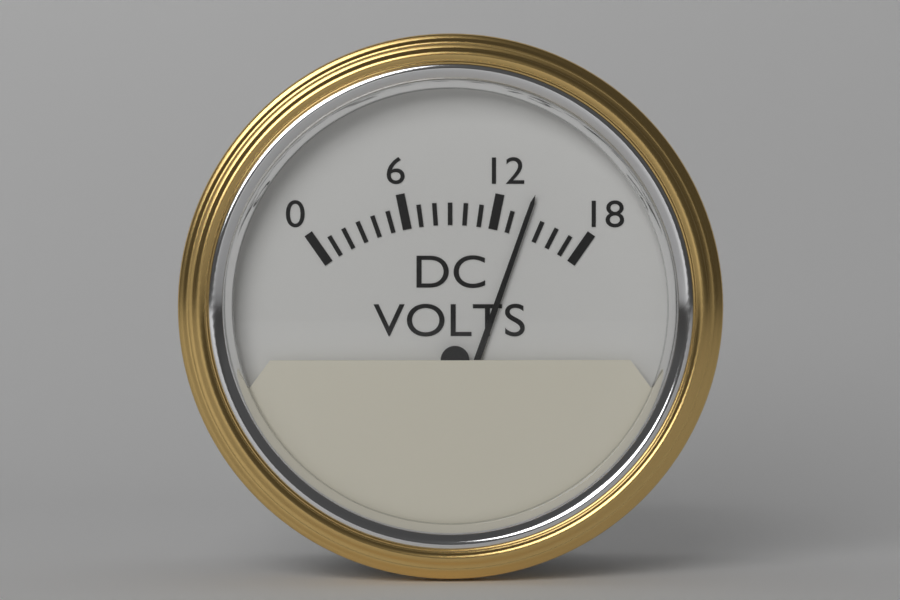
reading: 14 V
